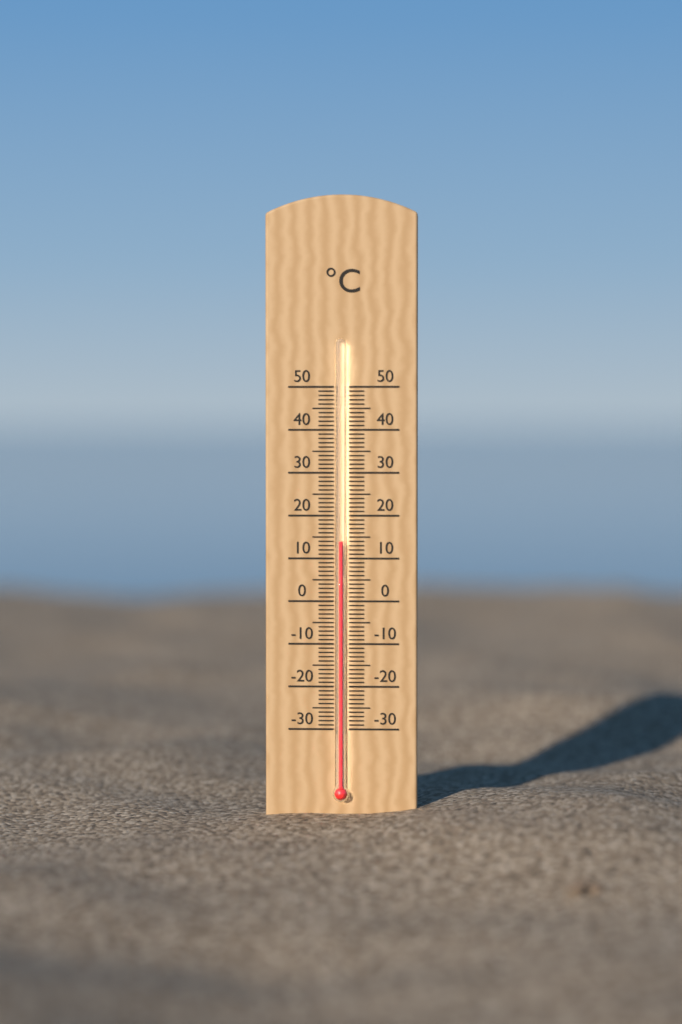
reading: 14 °C
